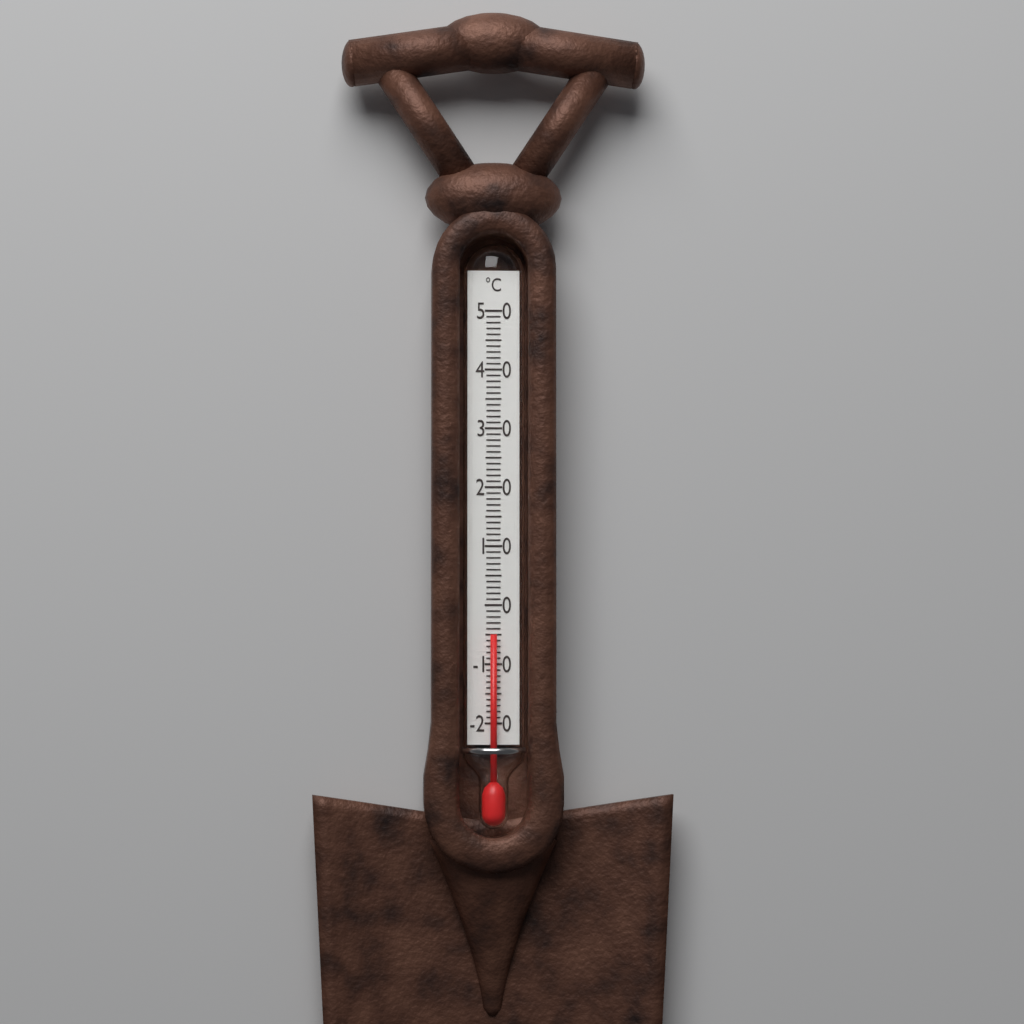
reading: -5 °C
